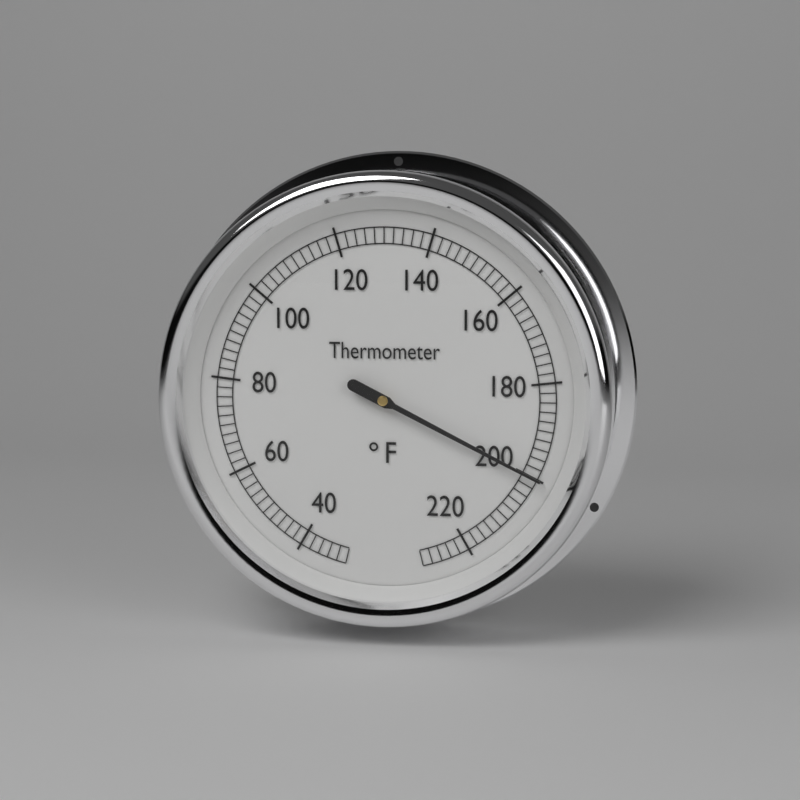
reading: 200 °F
